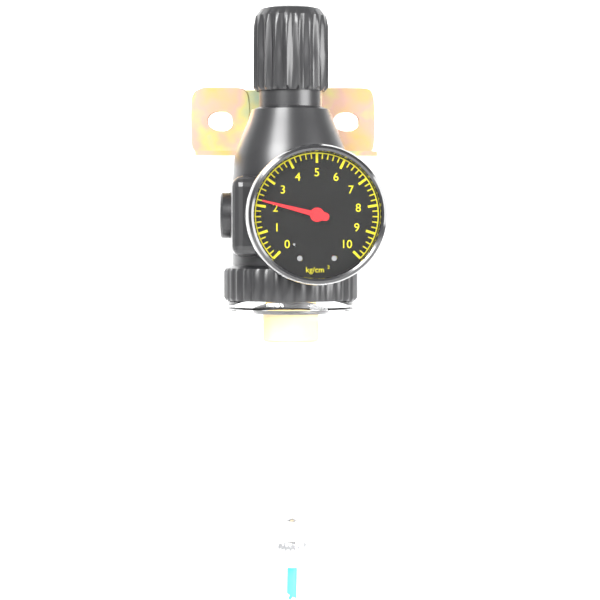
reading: 2.2 kg/cm²
